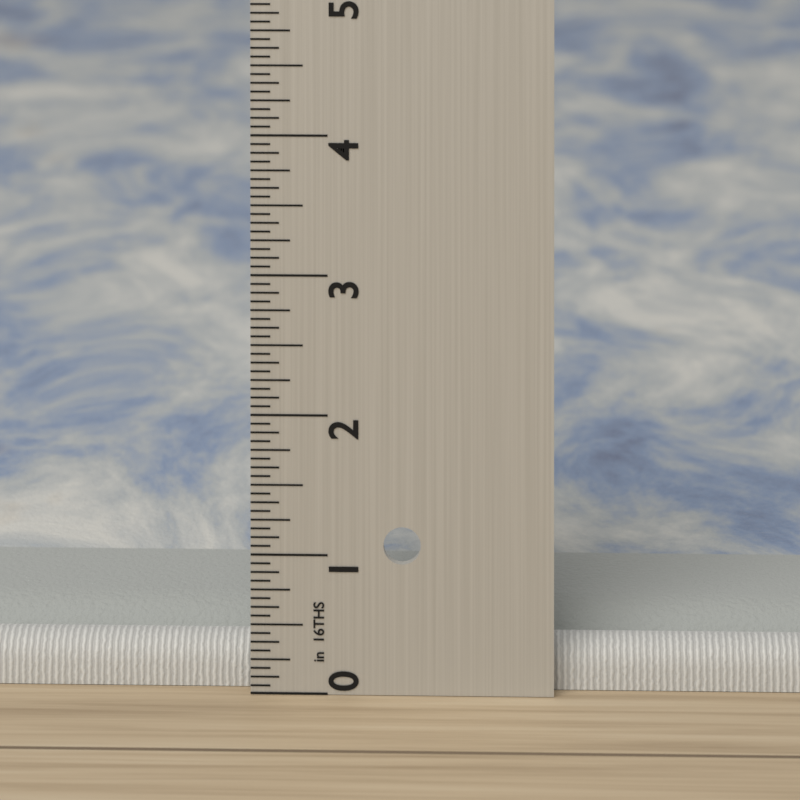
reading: 0.4375 in
